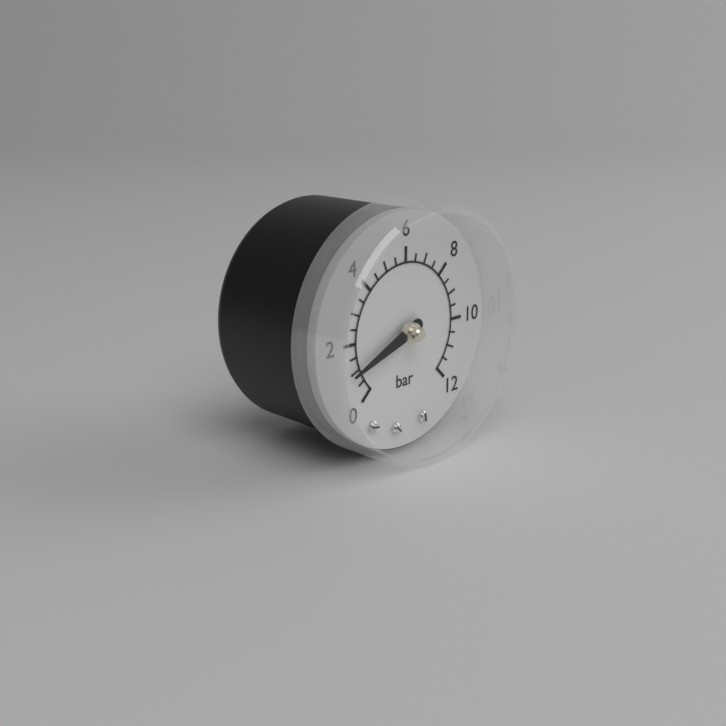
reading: 1.0 bar
